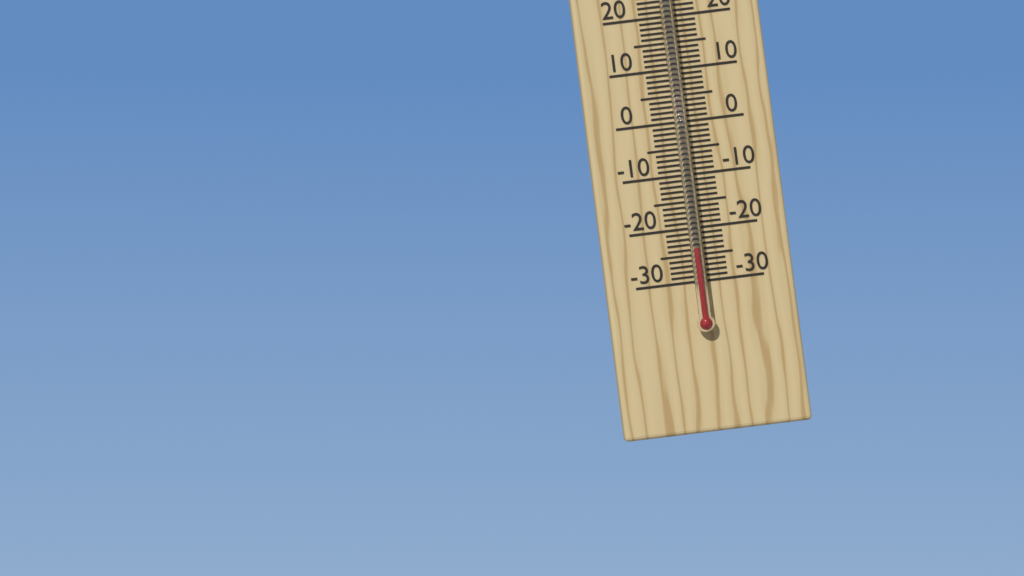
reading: -24 °C
